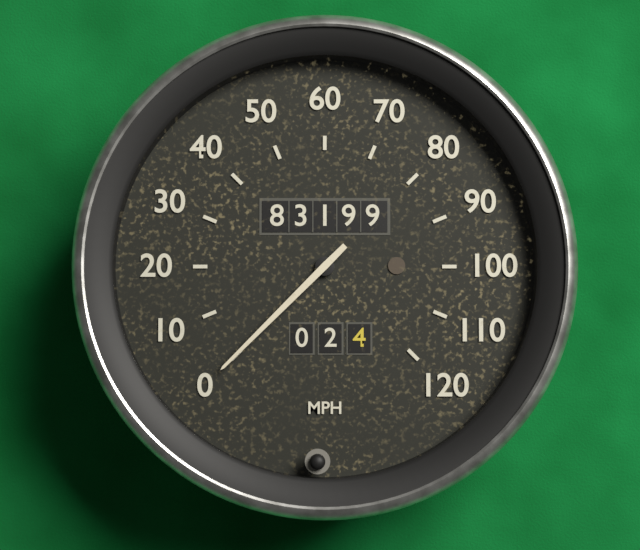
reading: 0 MPH
